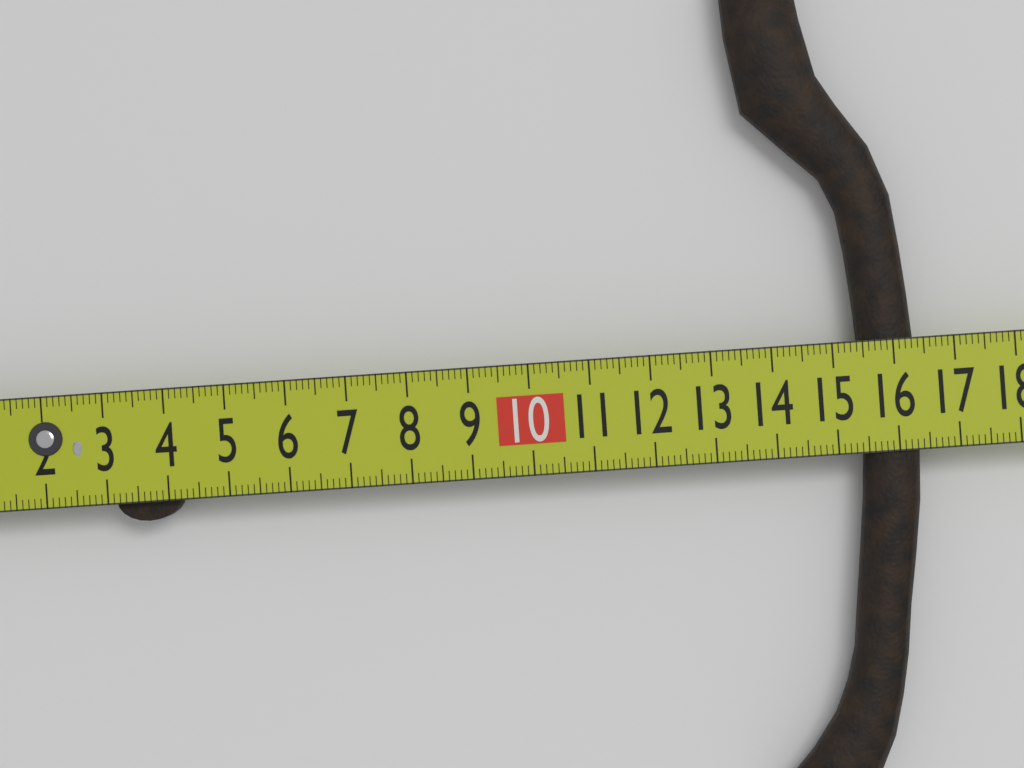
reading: 16.4 cm
